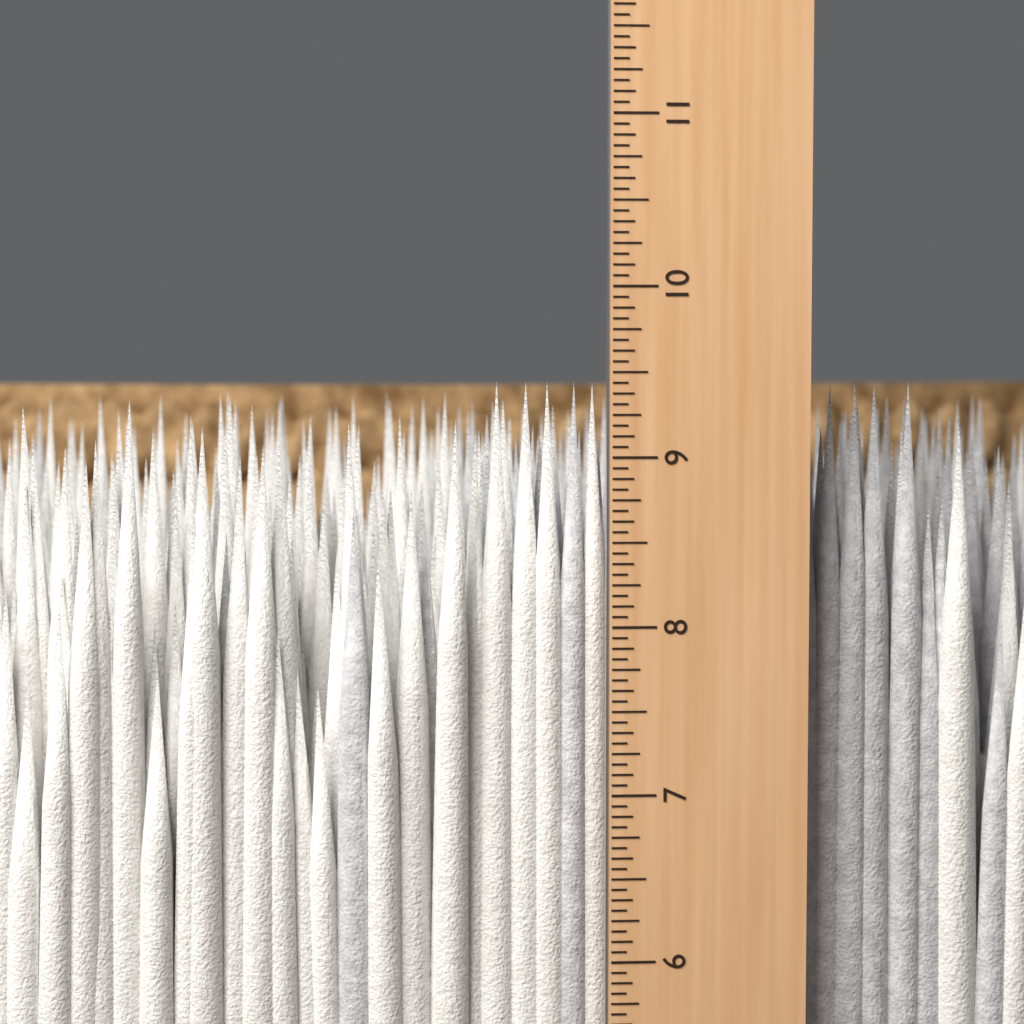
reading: 9.4375 in
